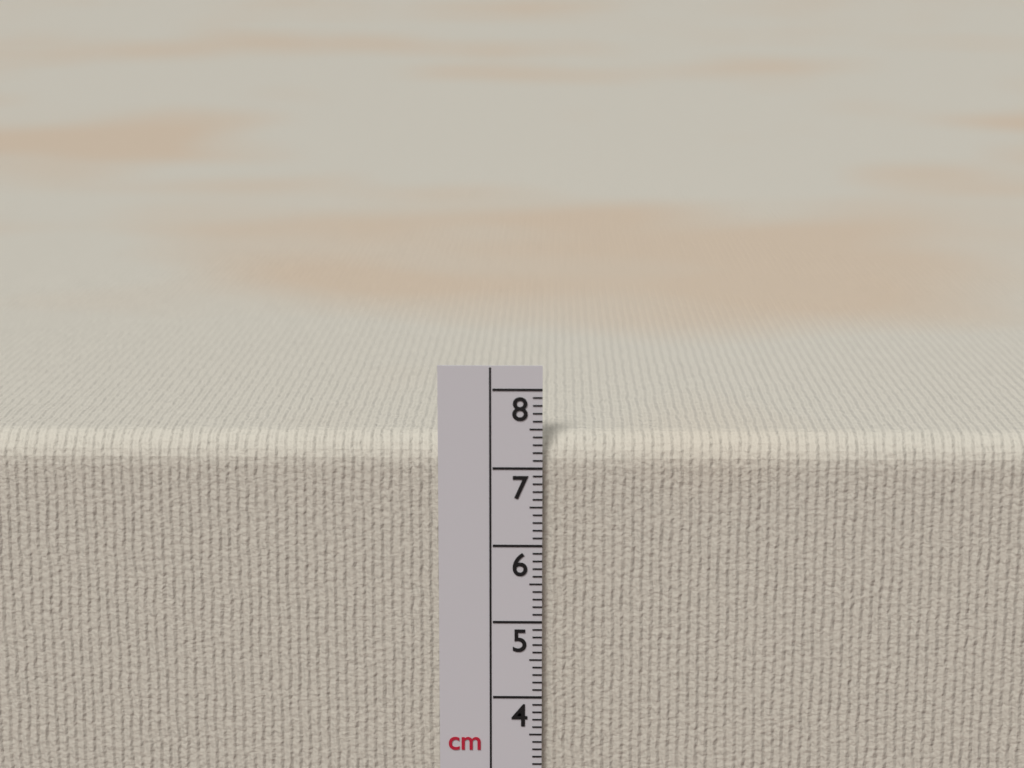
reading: 7.4 cm
